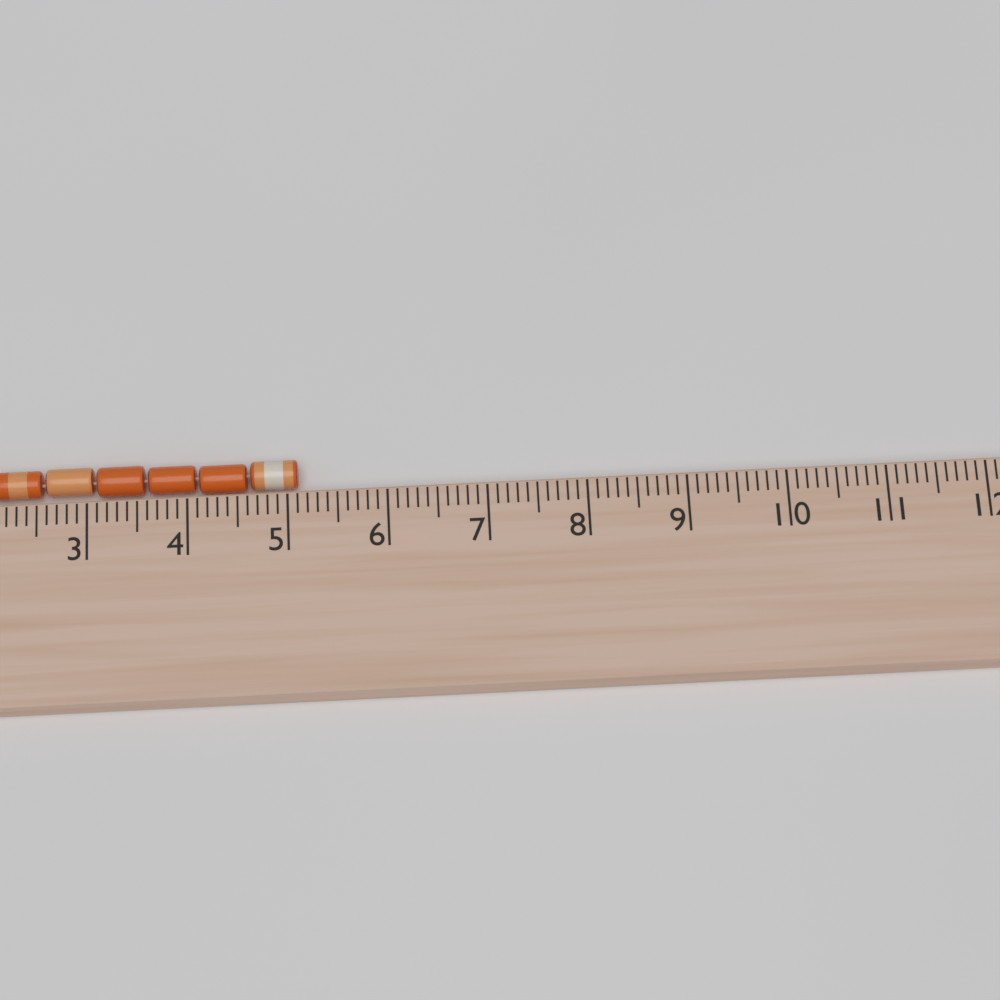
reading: 5.1 cm
